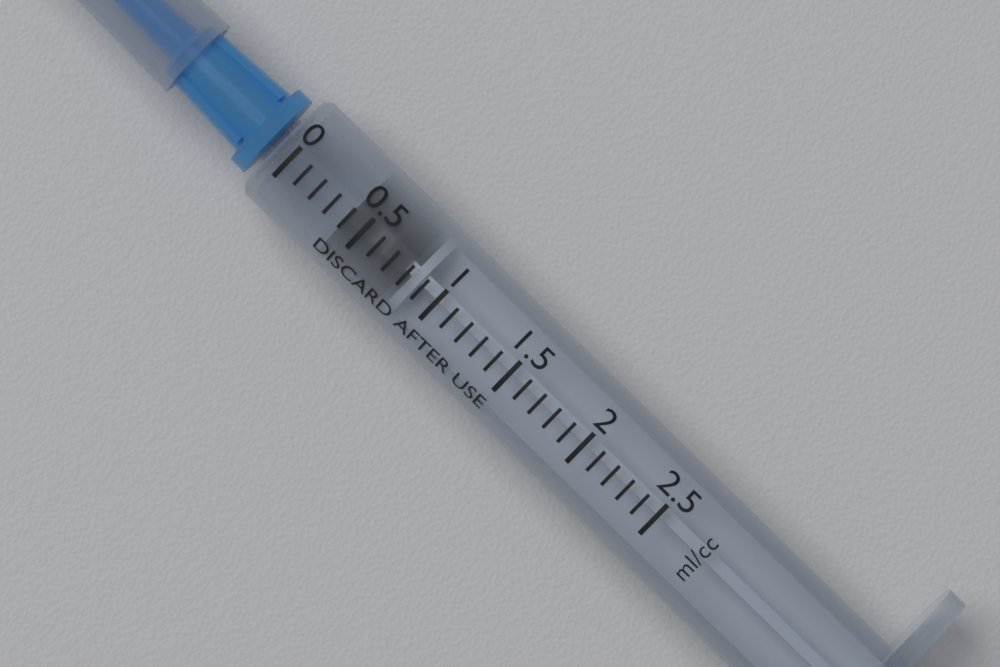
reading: 0.4 ml
